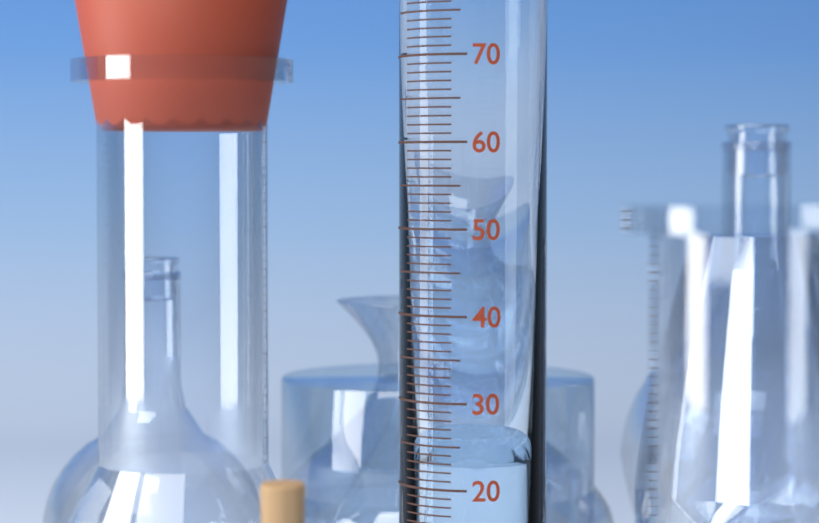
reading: 23 ml
